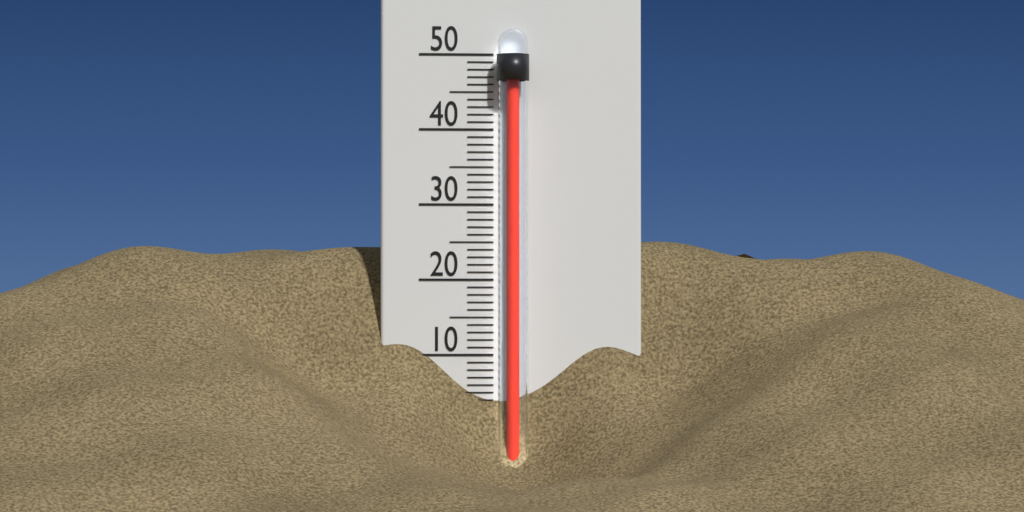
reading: 47 °C
